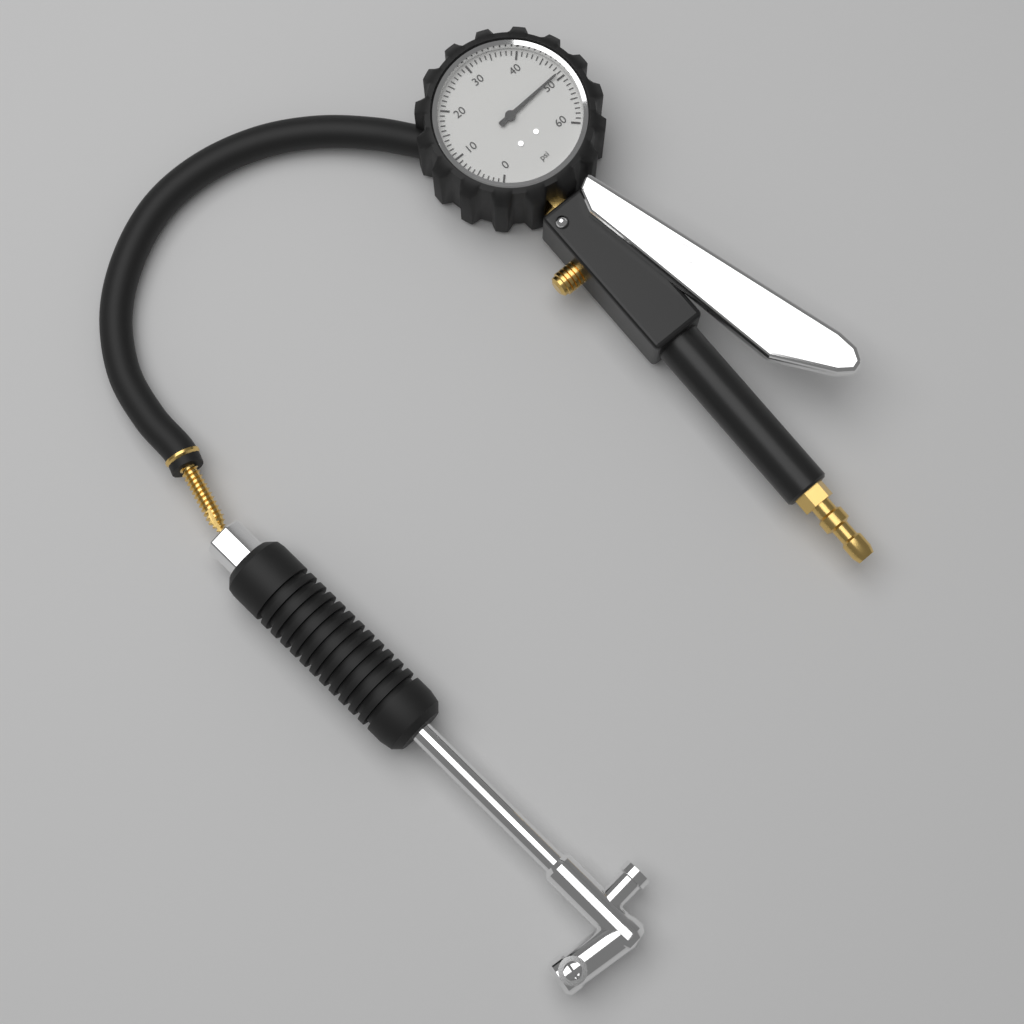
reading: 49 psi
